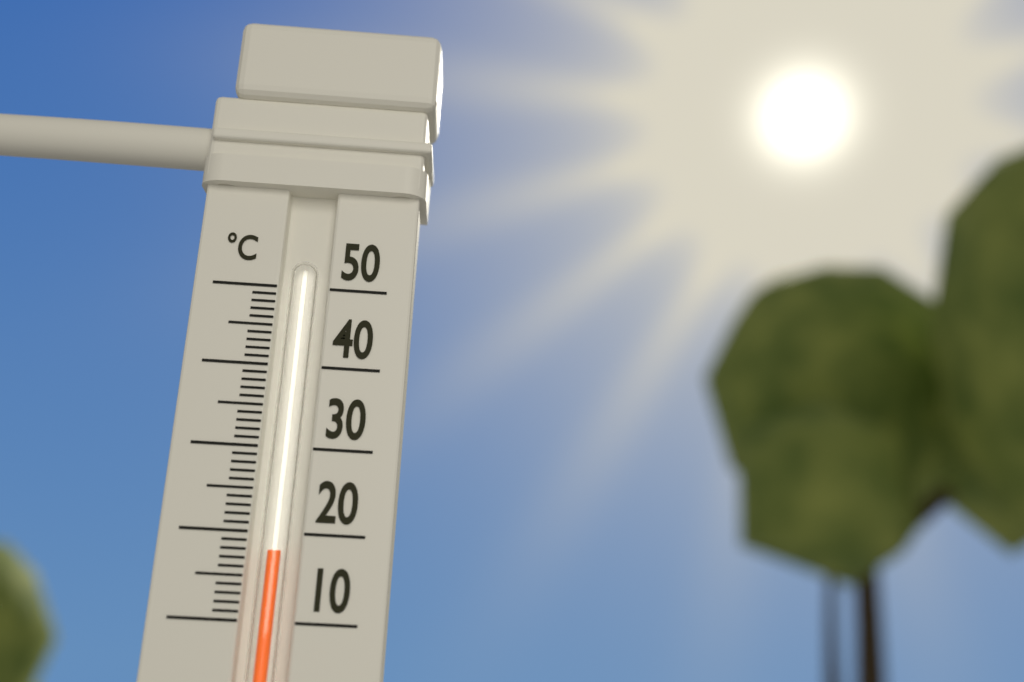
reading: 18 °C
